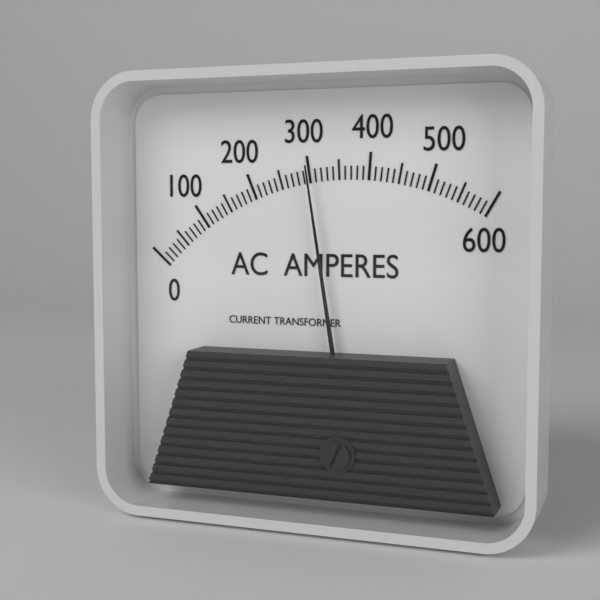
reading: 300 A
